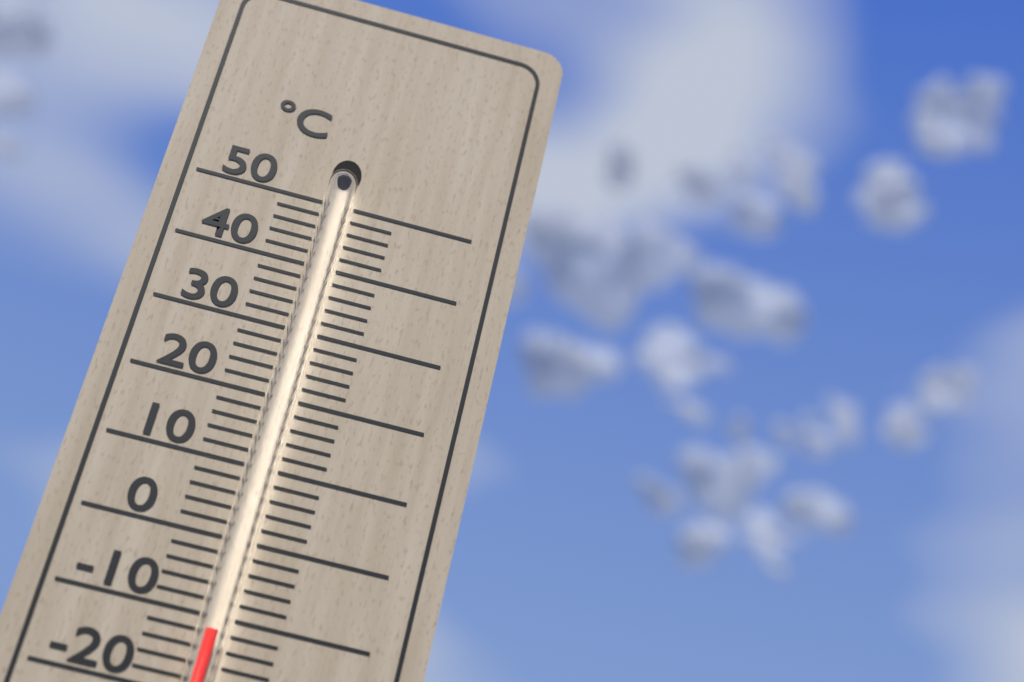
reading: -12 °C
